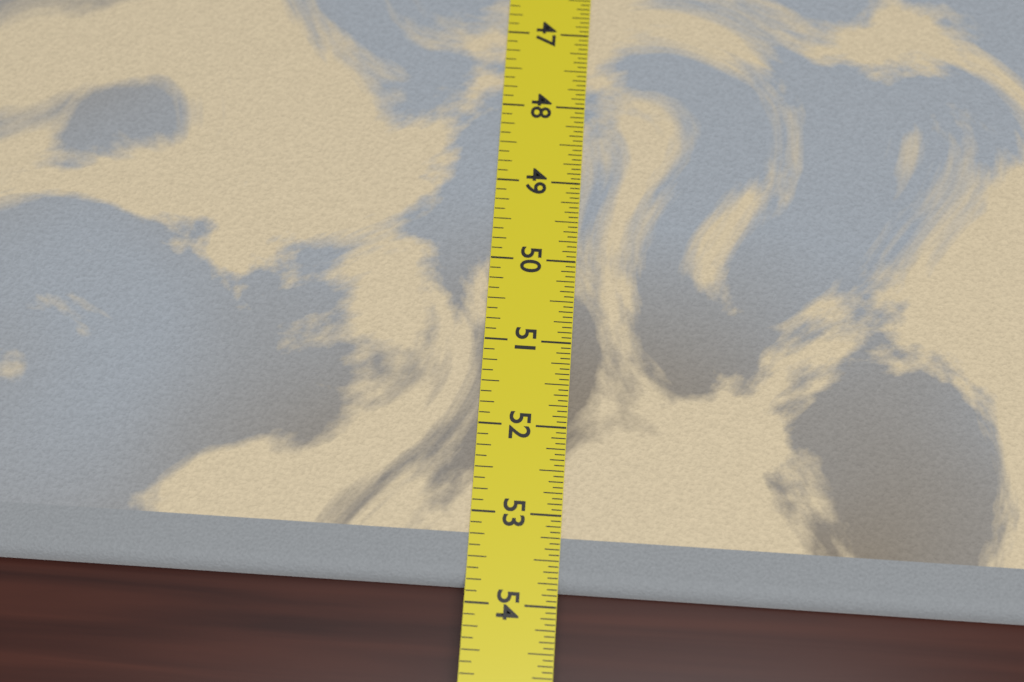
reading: 53.8125 in
